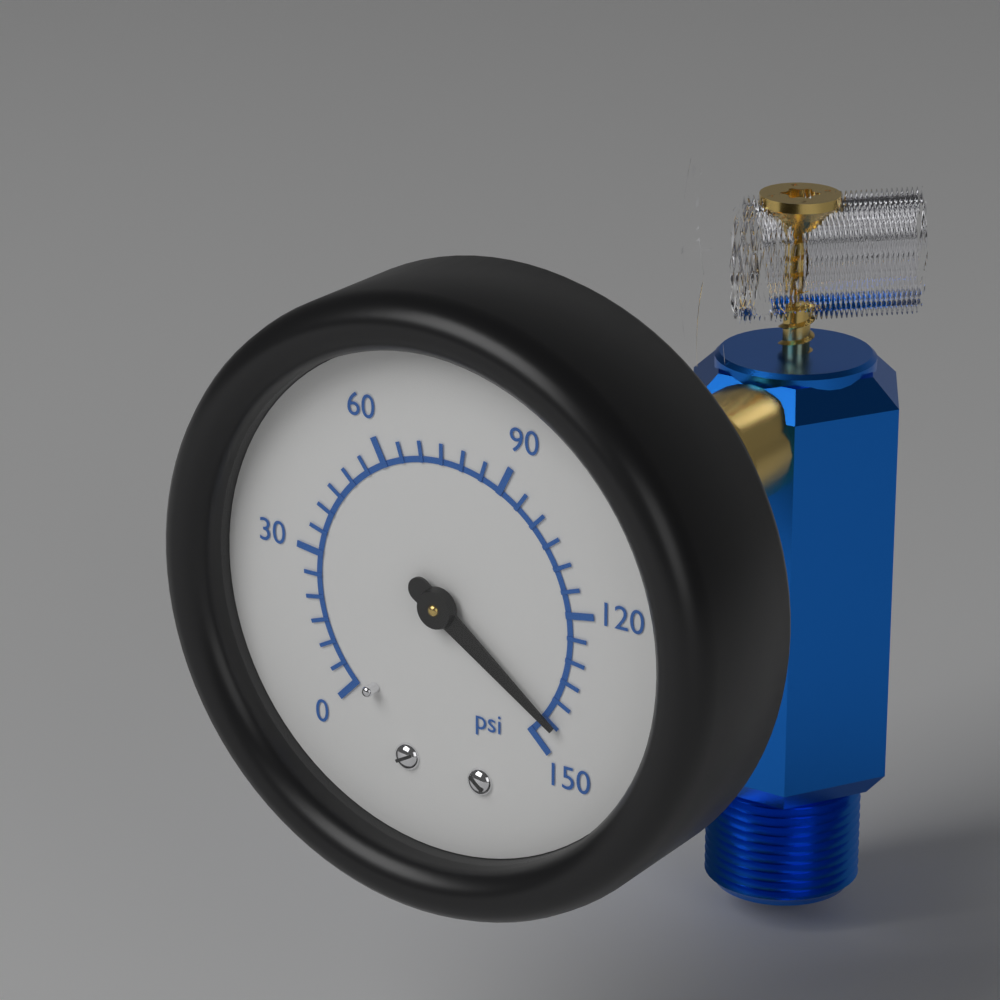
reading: 145 psi
